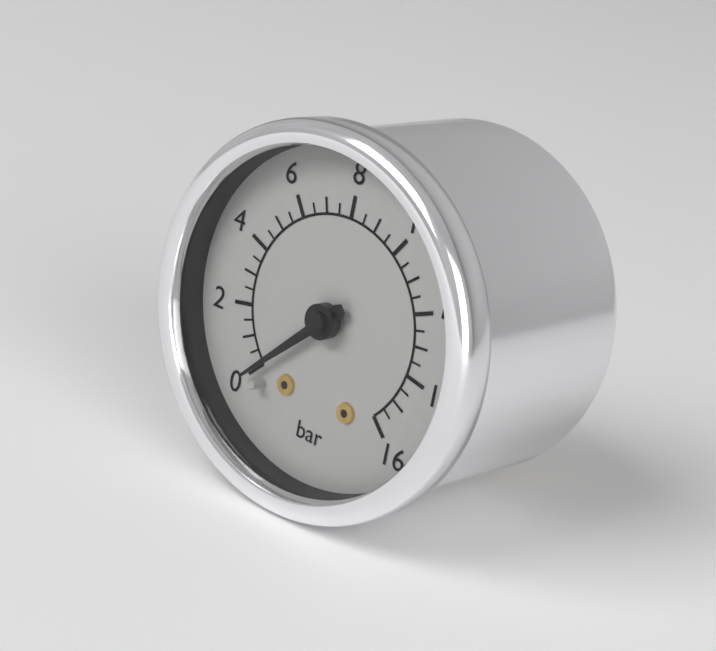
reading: 0.0 bar
